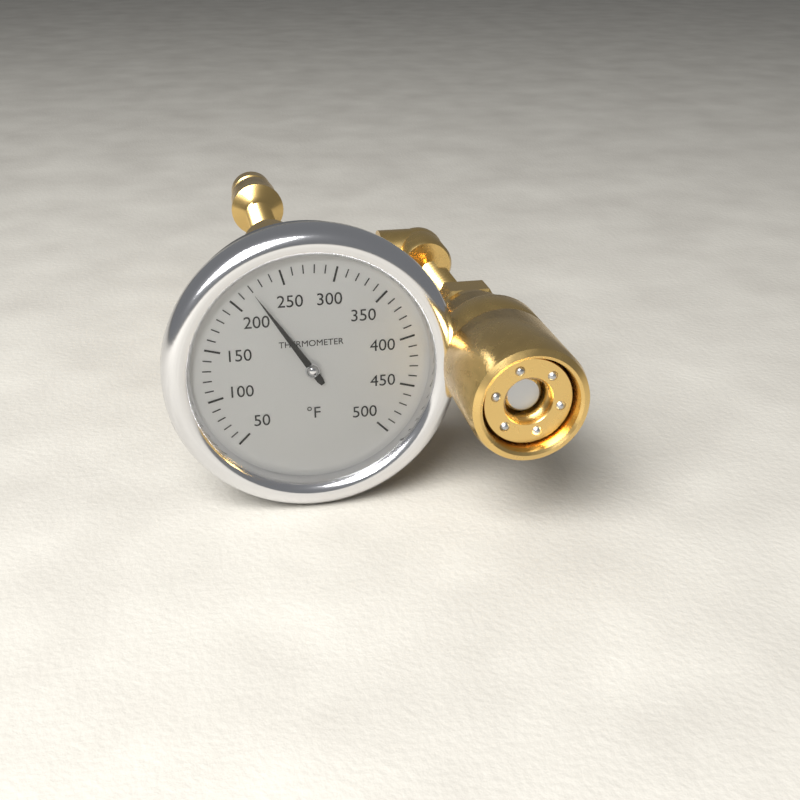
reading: 220 °F
